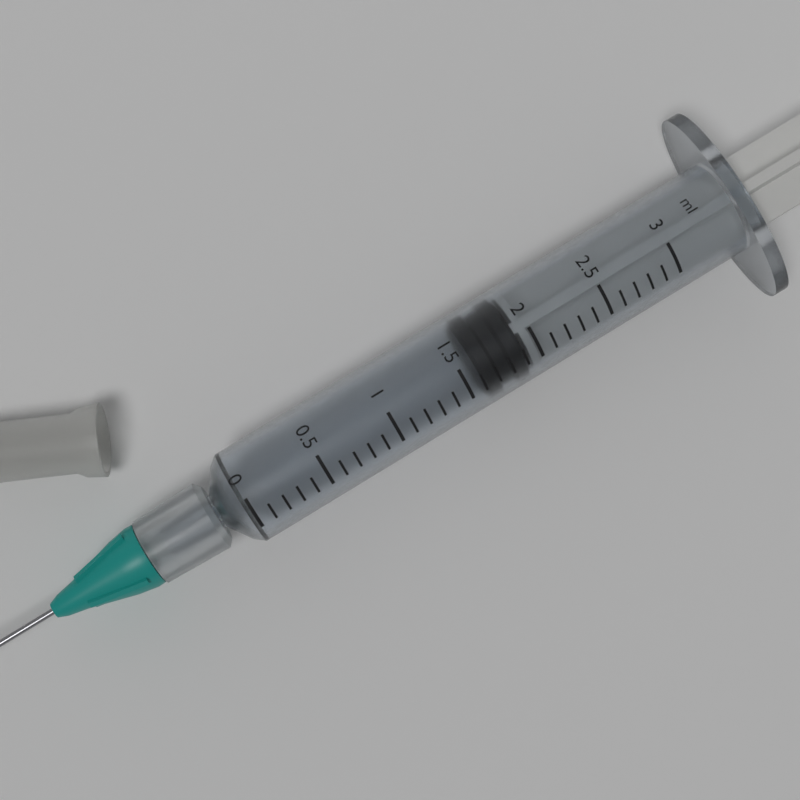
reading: 1.6 ml
